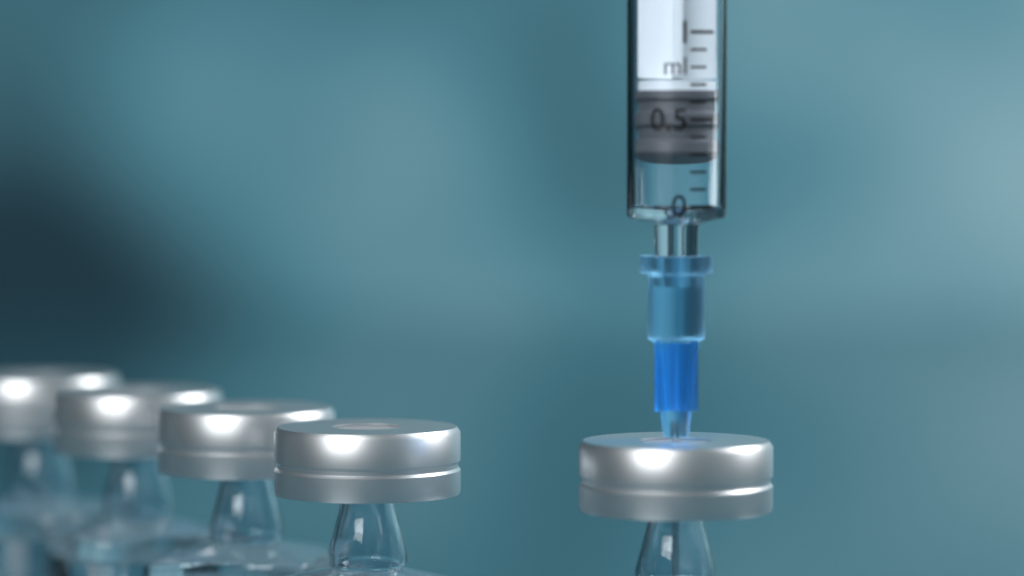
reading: 0.3 ml
